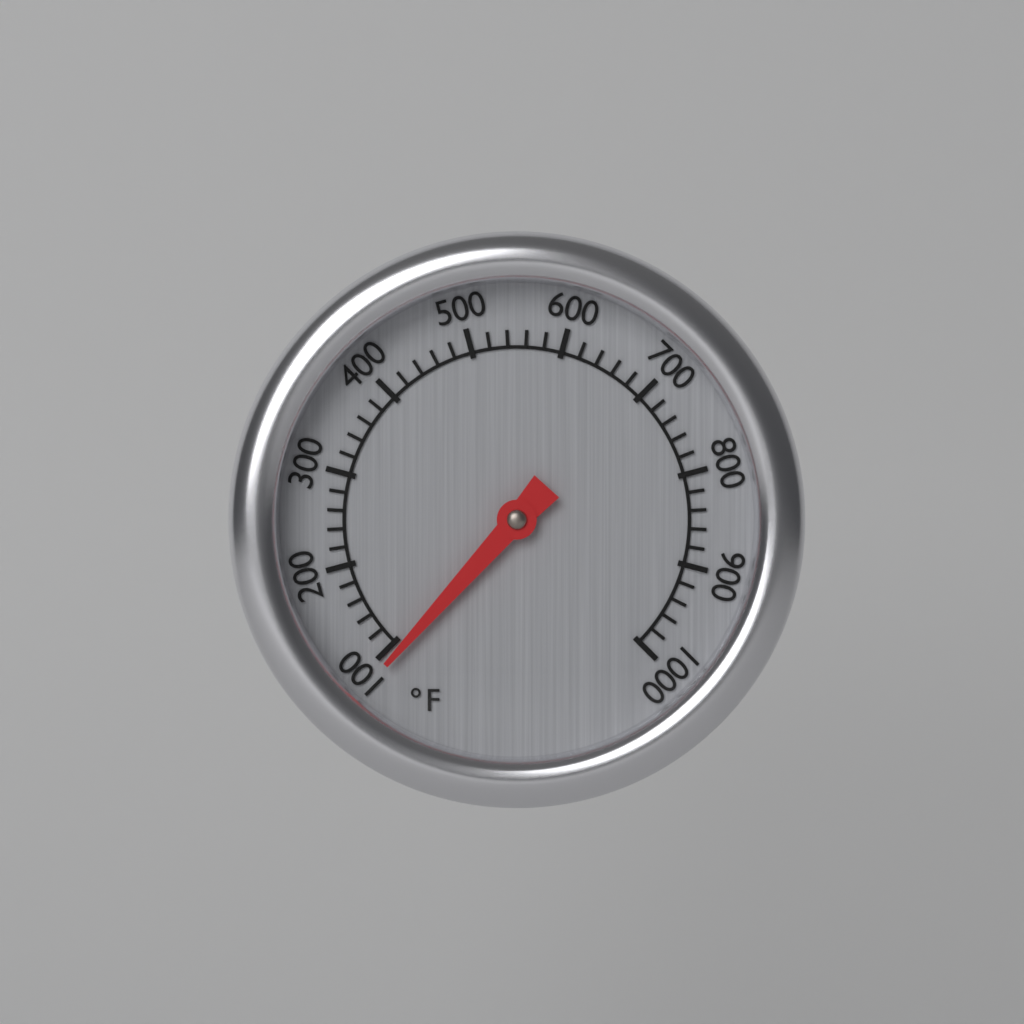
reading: 90 °F
